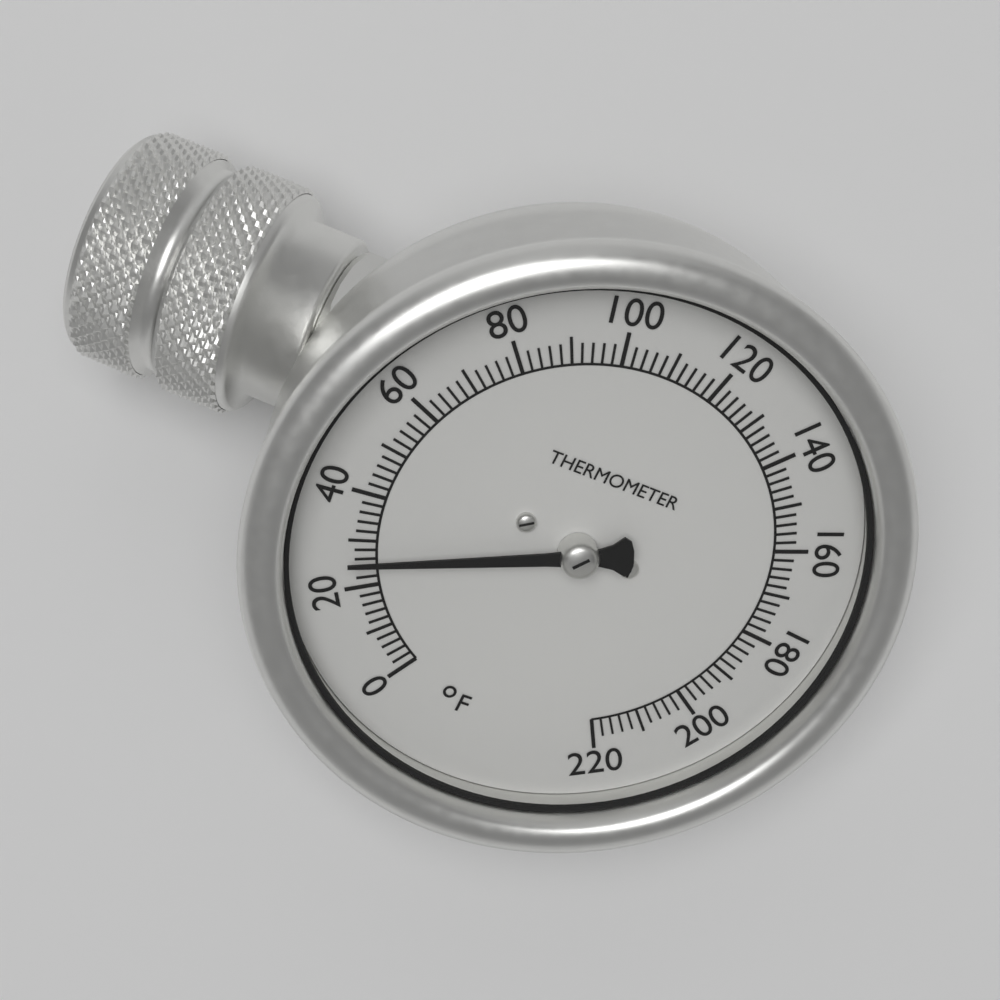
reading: 26 °F
